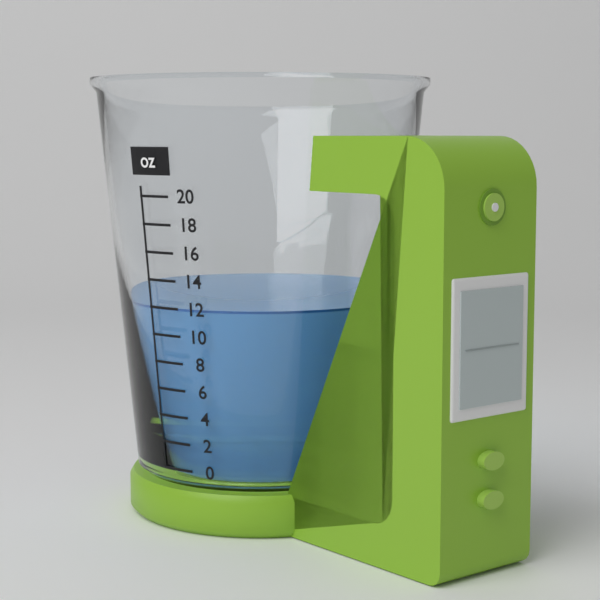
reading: 12 oz
